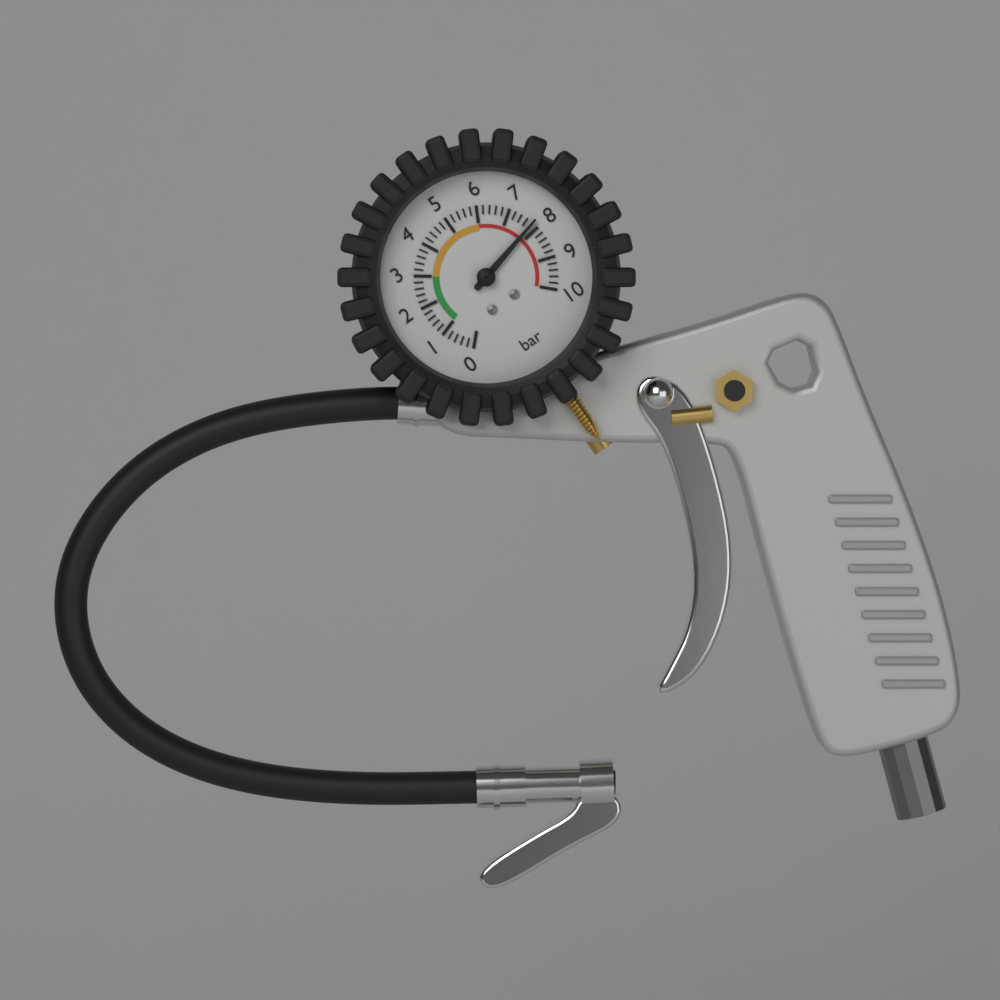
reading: 7.8 bar
